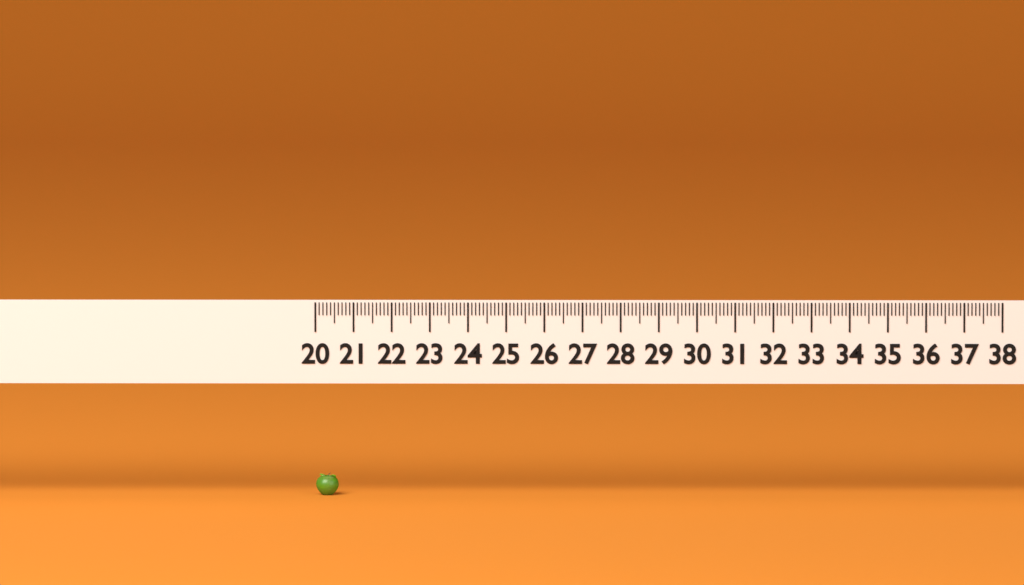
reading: 20.6 (no unit)
